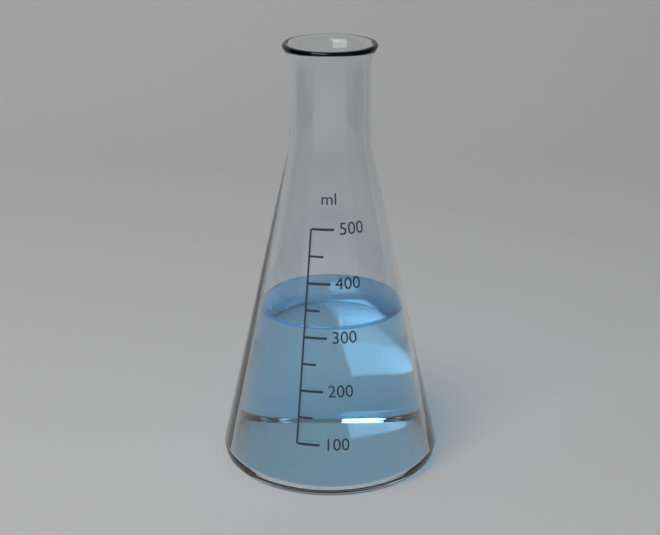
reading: 320 ml
